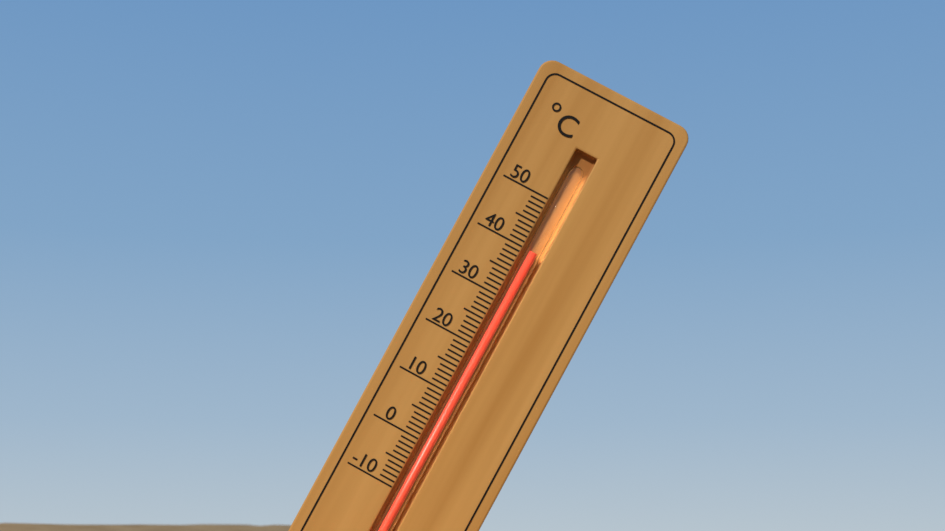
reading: 40 °C
